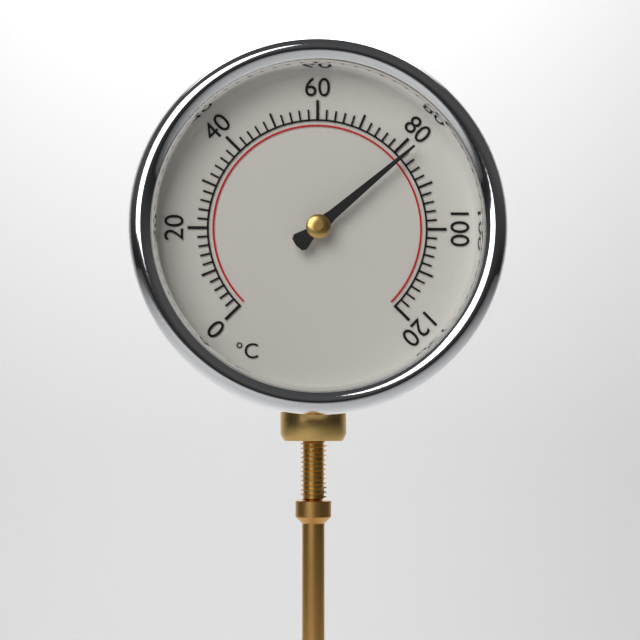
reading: 82 °C
